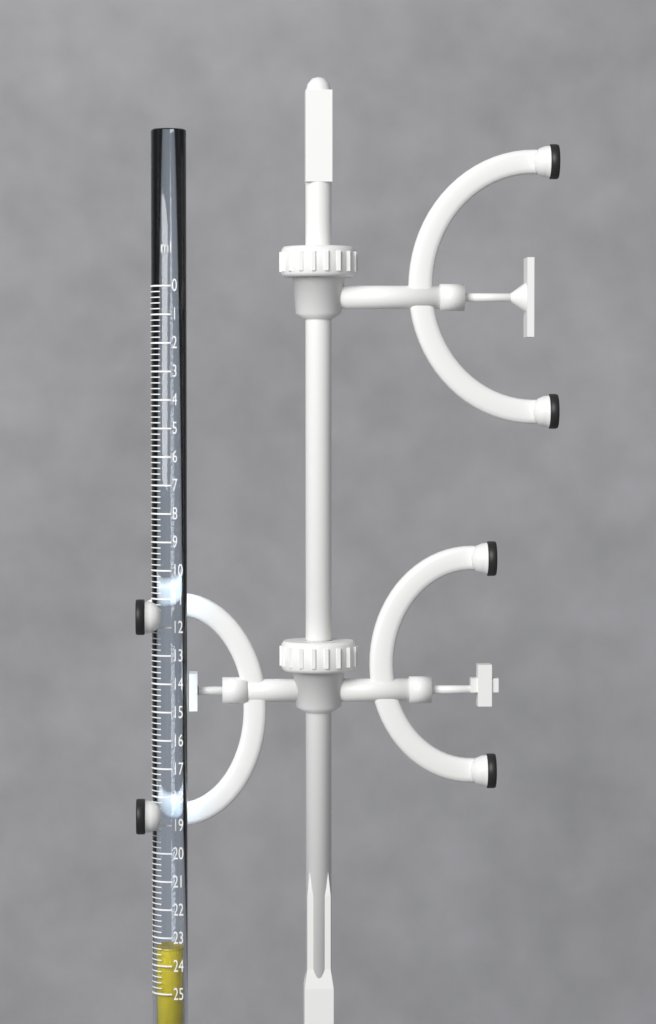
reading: 23.4 ml
